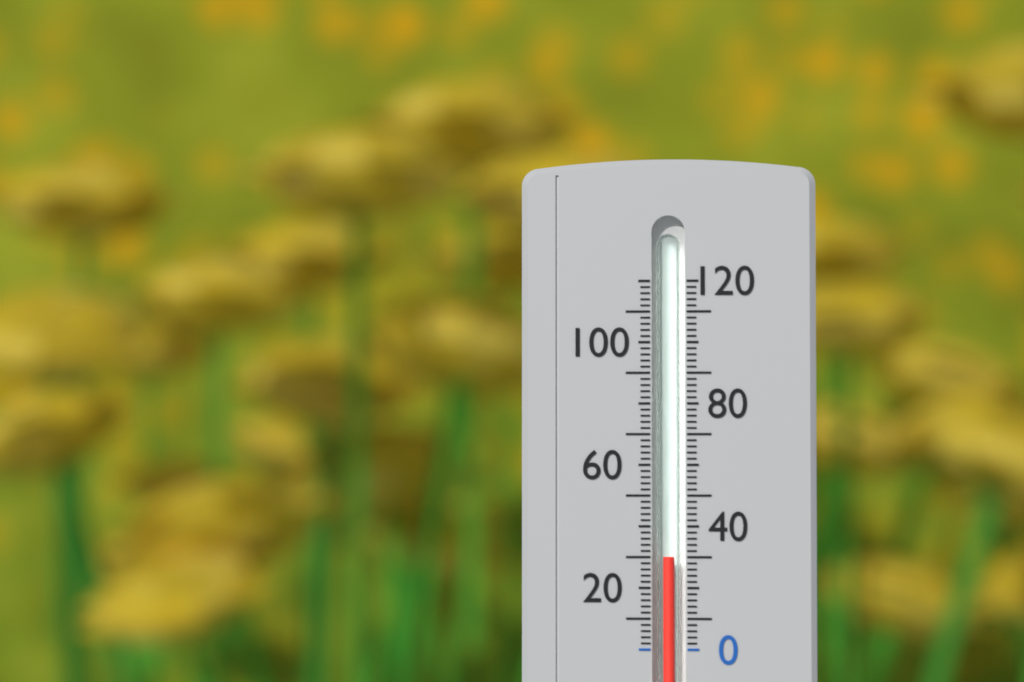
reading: 30 (no unit)
